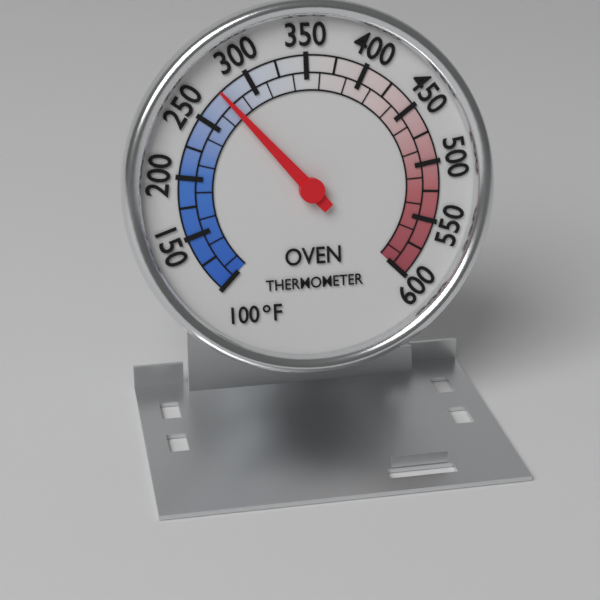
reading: 275 °F
